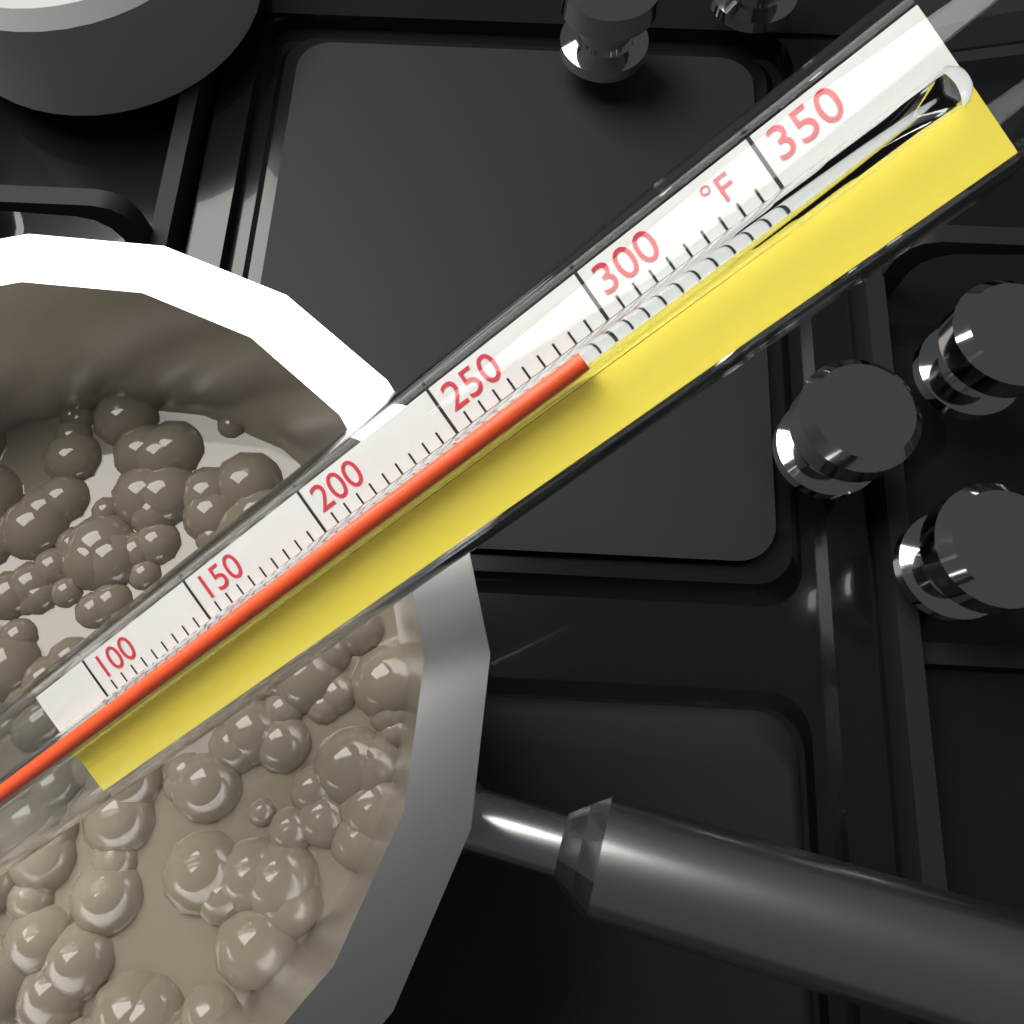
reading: 290 °F
